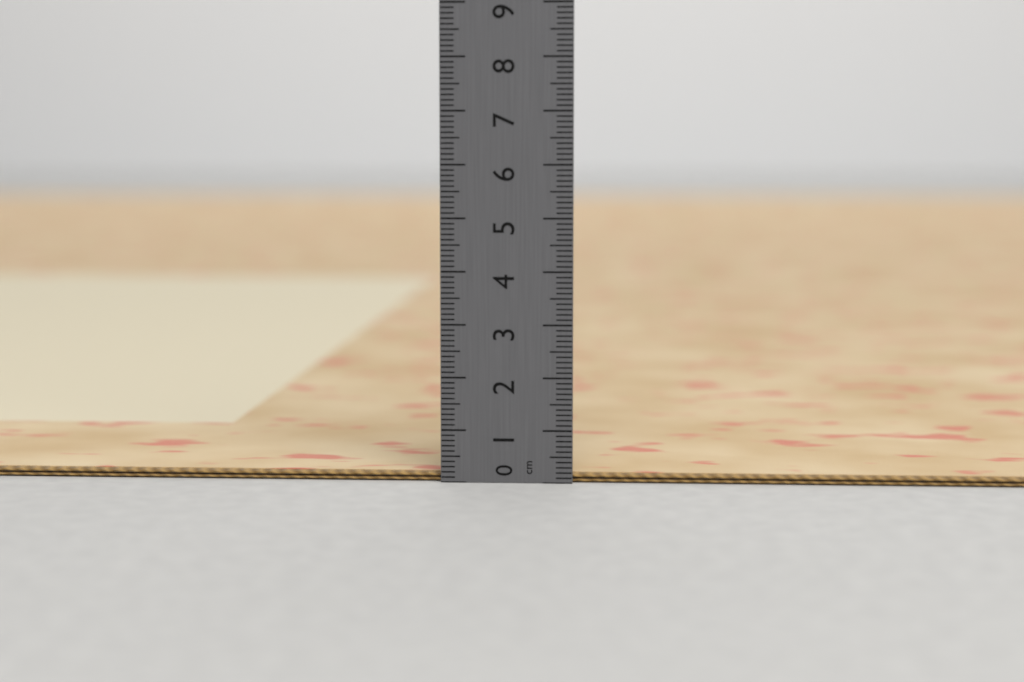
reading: 0.2 cm
